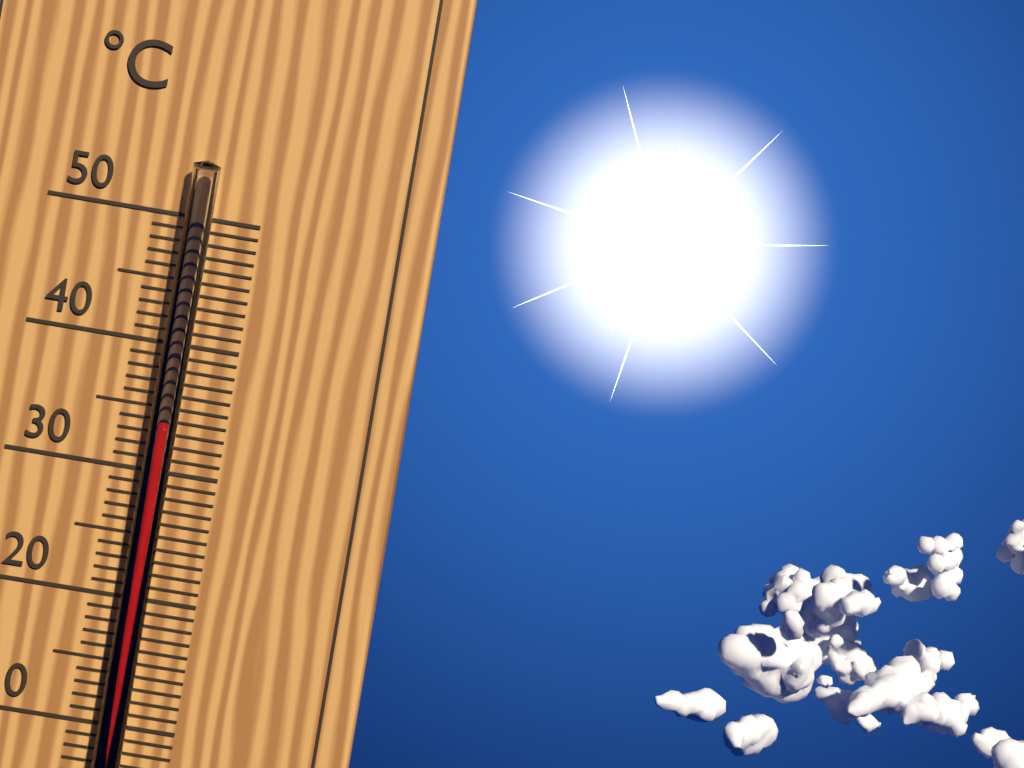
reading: 34 °C
